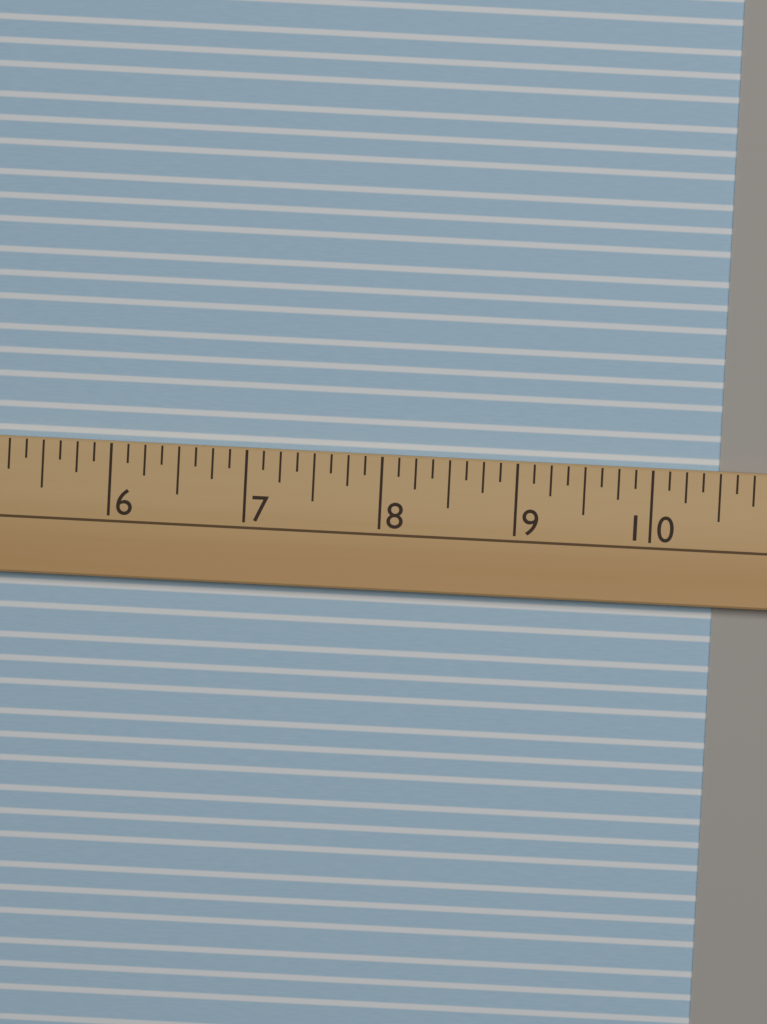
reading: 10.500 (no unit)
